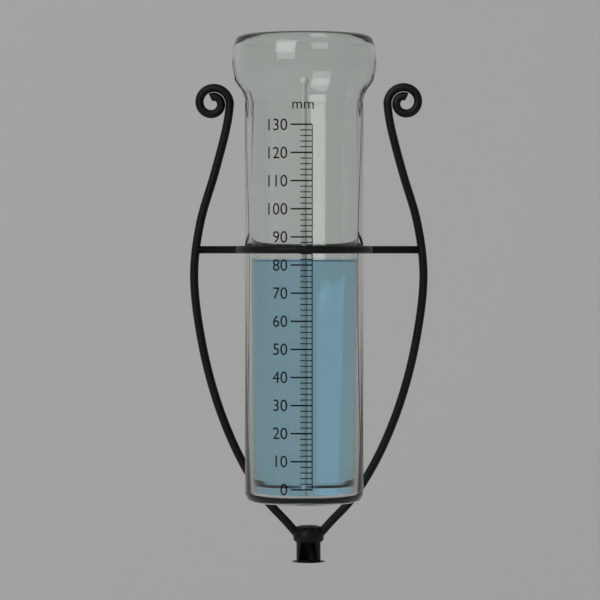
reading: 82 mm
